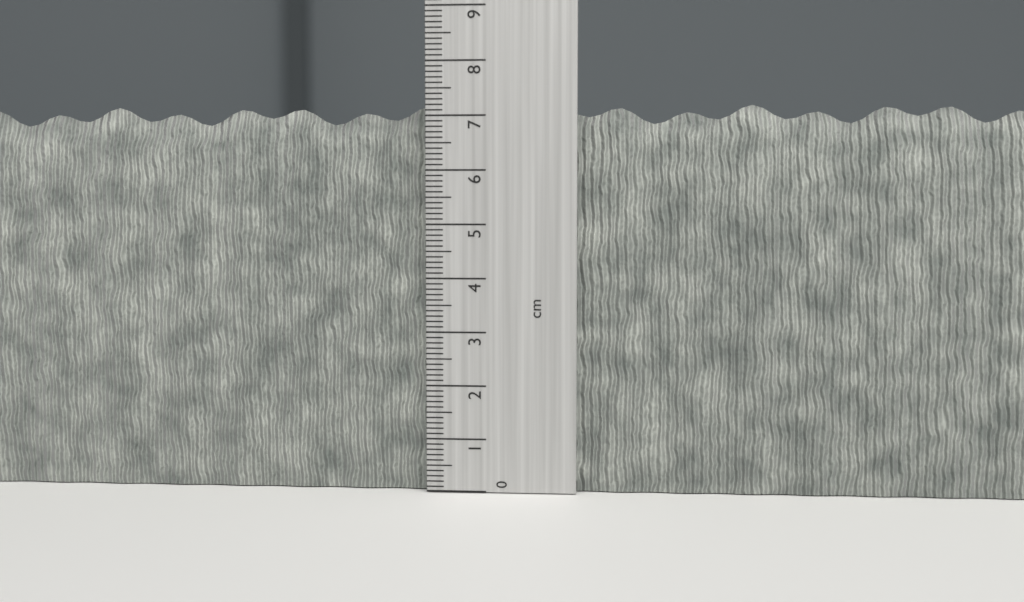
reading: 7.2 cm
